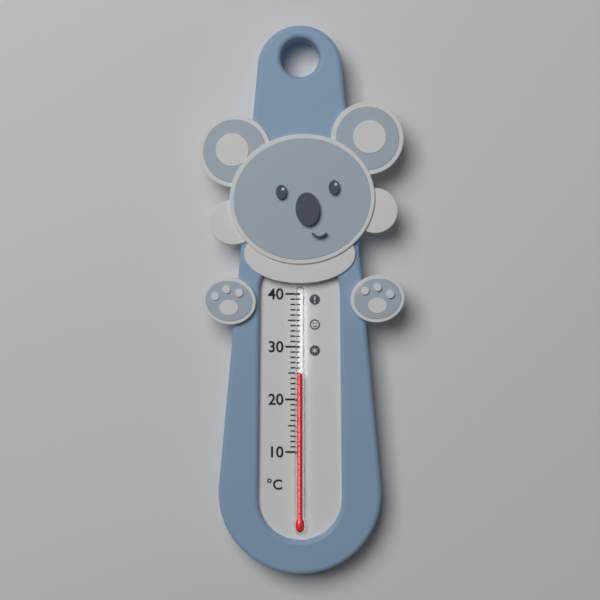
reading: 25 °C
